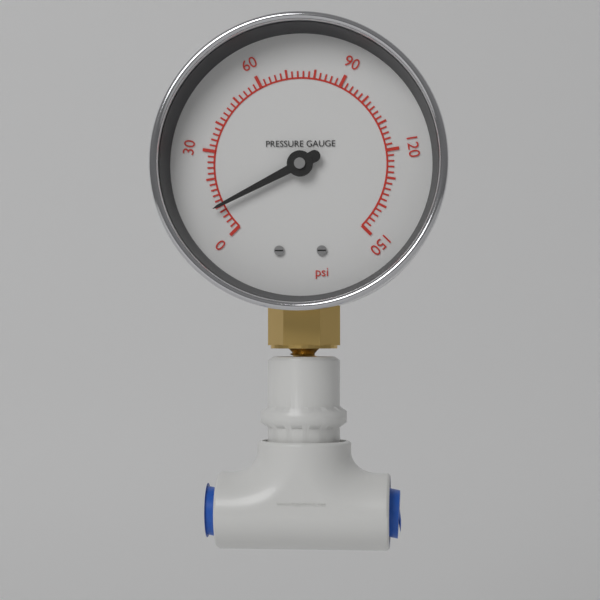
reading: 10 psi
